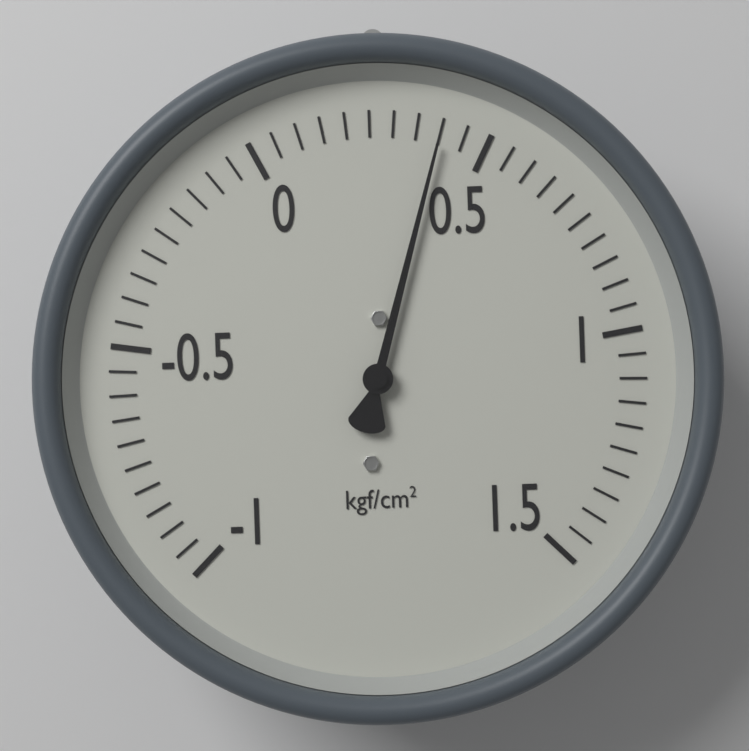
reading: 0.40 kgf/cm²
